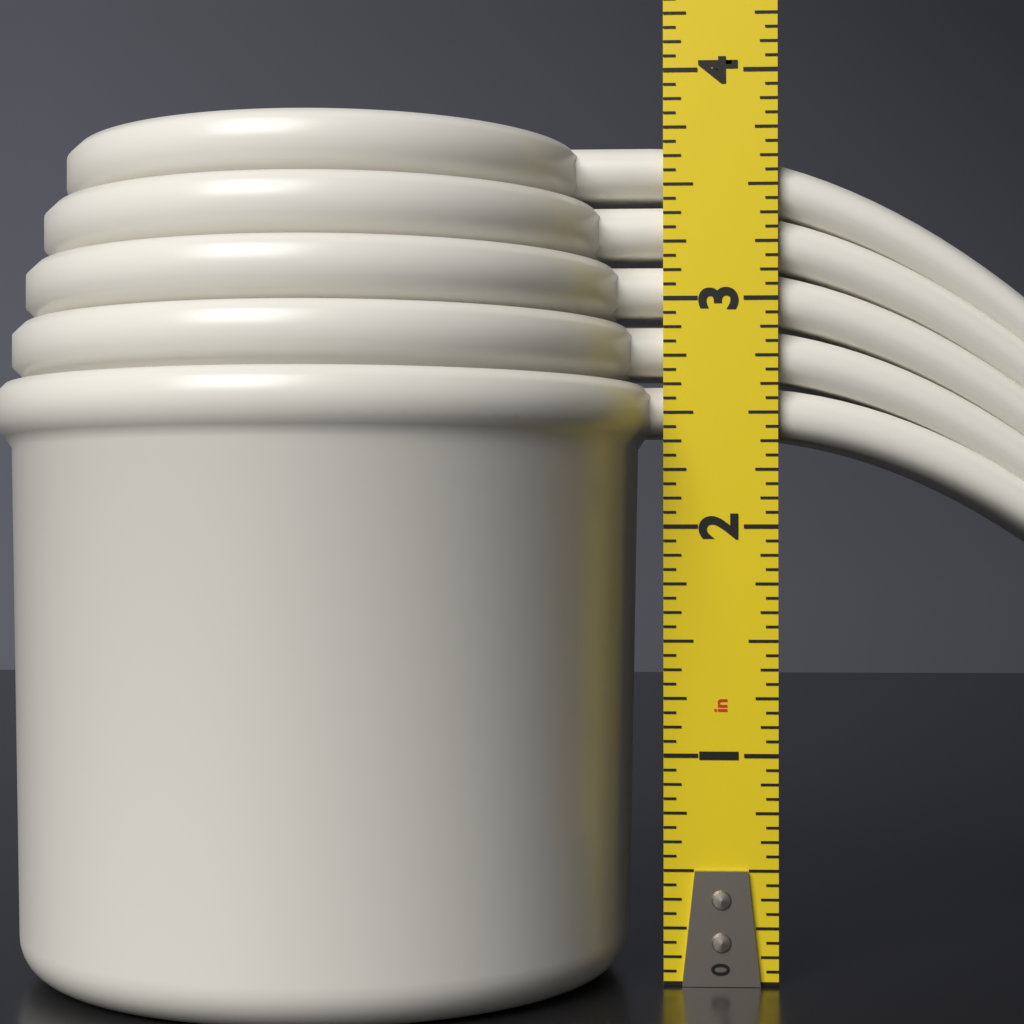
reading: 3.6875 in
